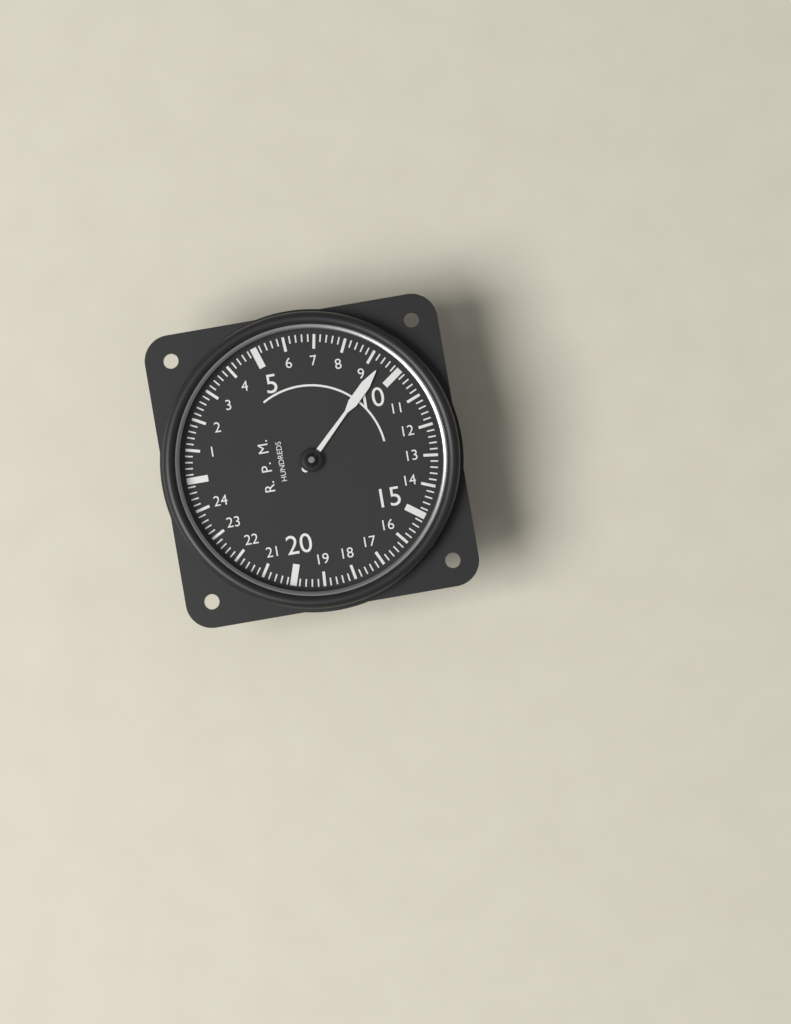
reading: 9.4 RPM x100
